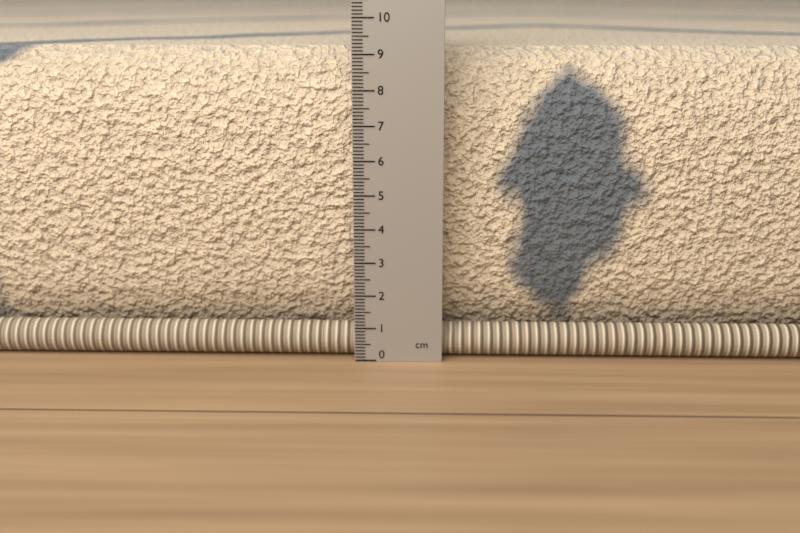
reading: 9.1 cm
